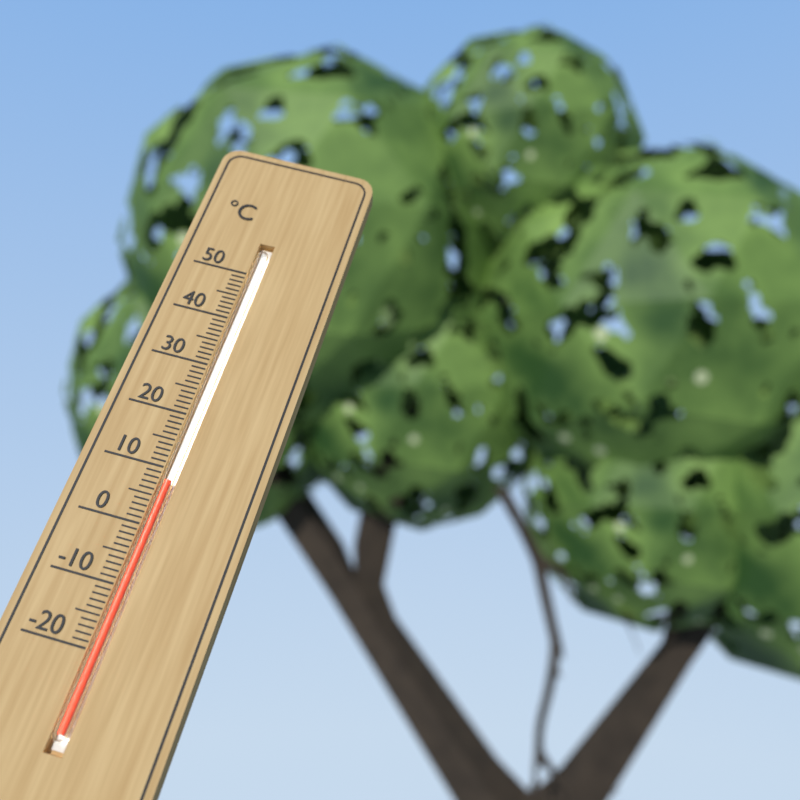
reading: 8 °C
